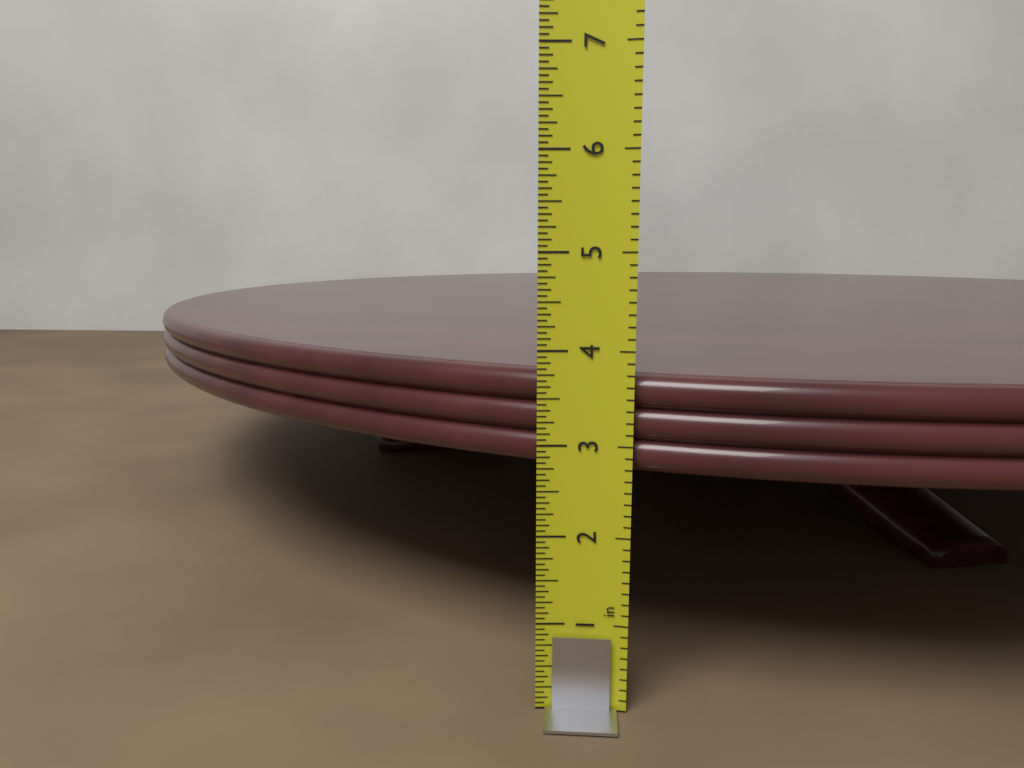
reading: 3.7500 in
